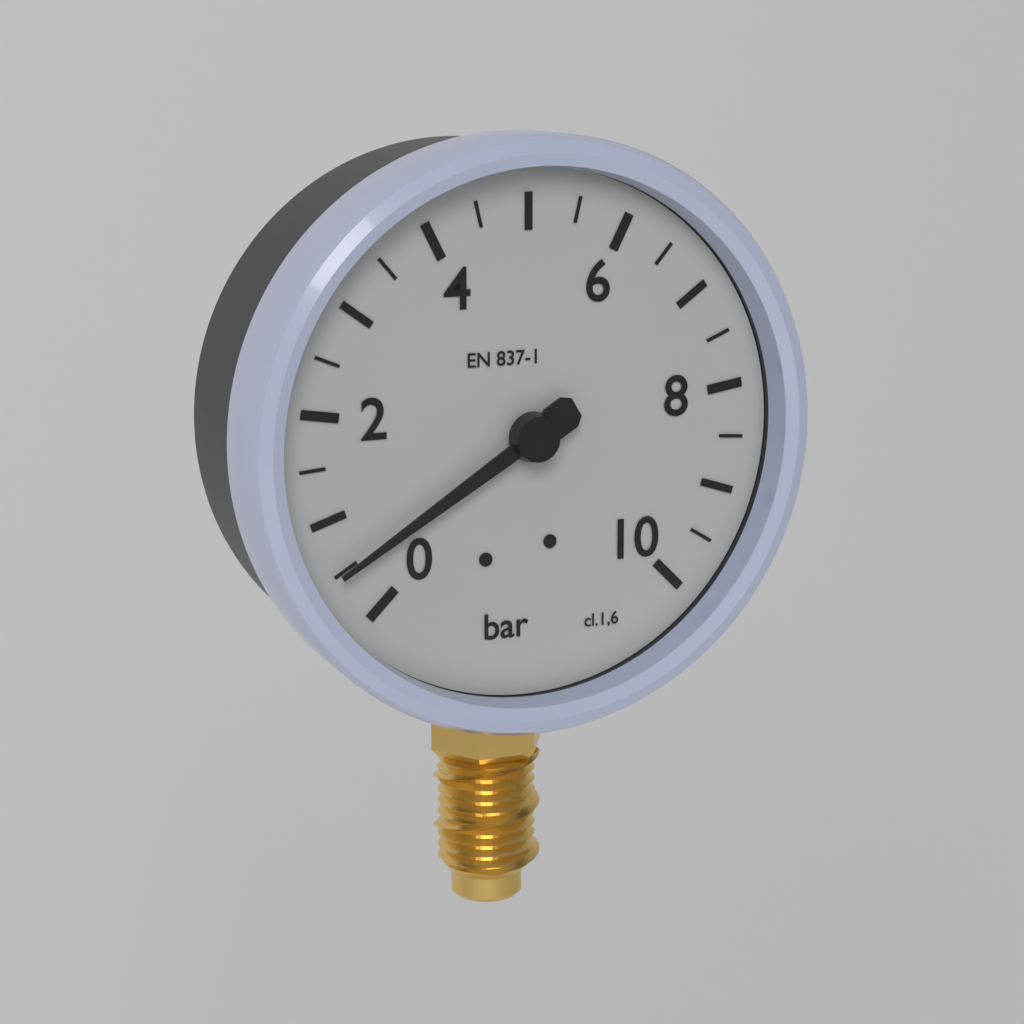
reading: 0.5 bar
